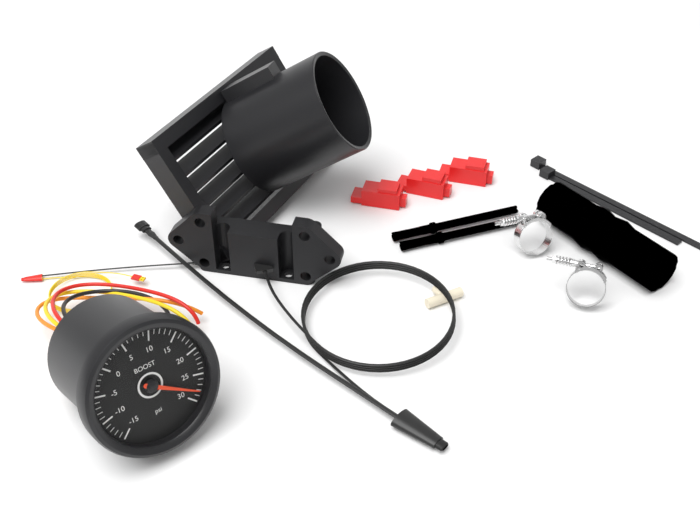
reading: 28 psi
